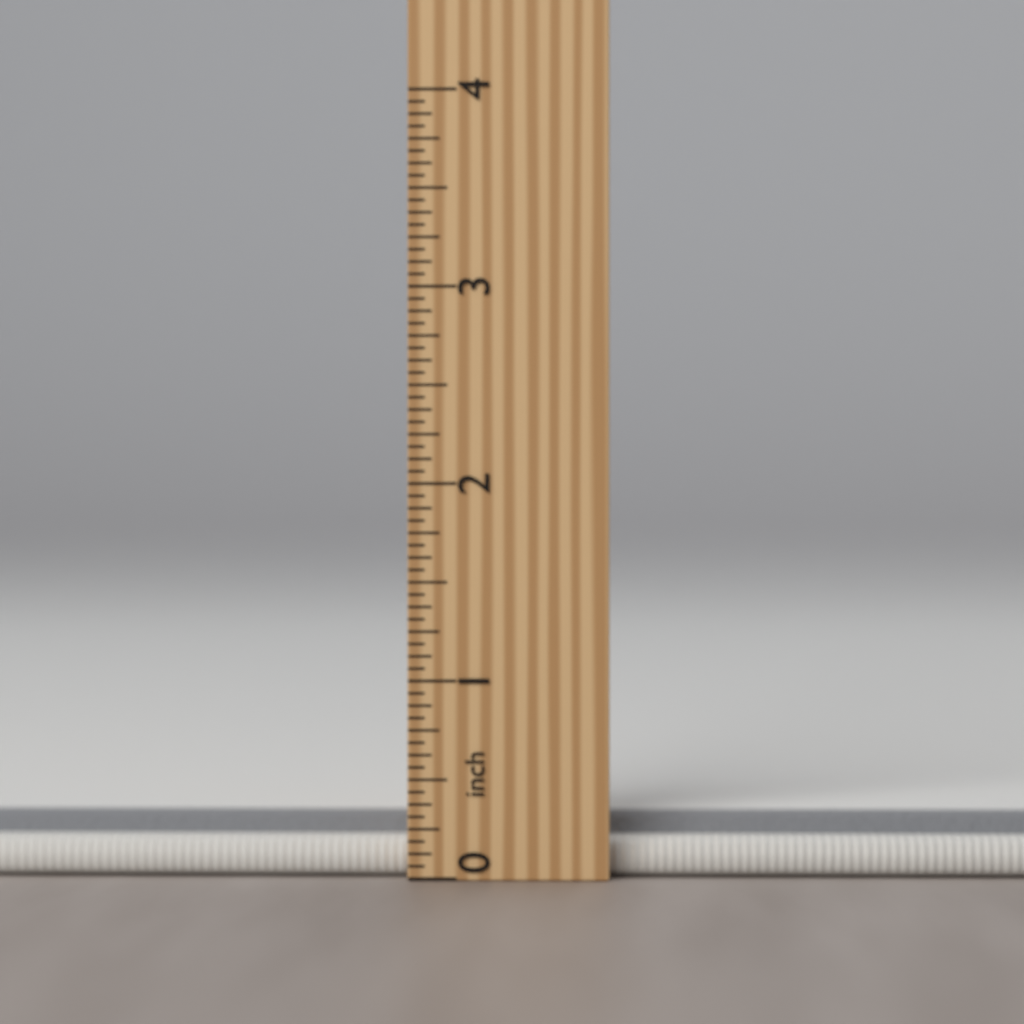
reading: 0.3125 inch
